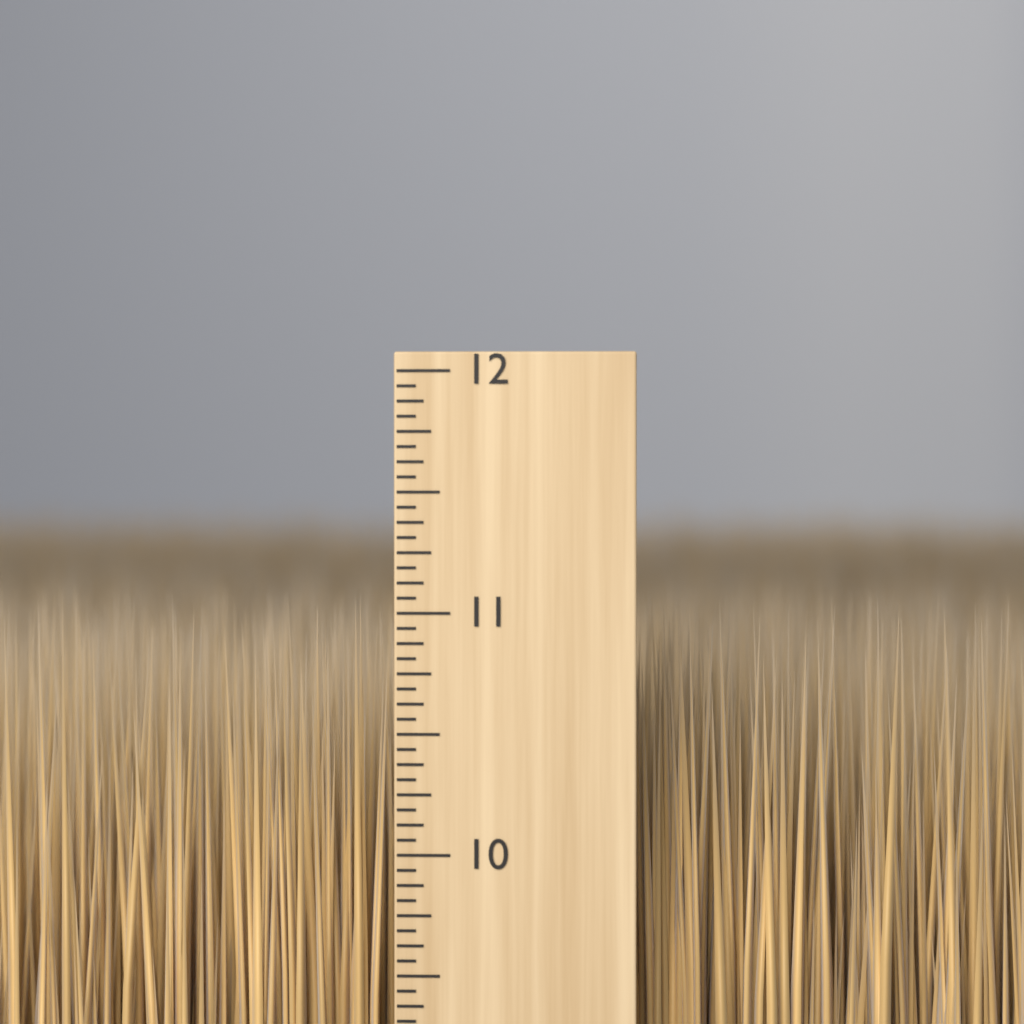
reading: 11.0625 inch
